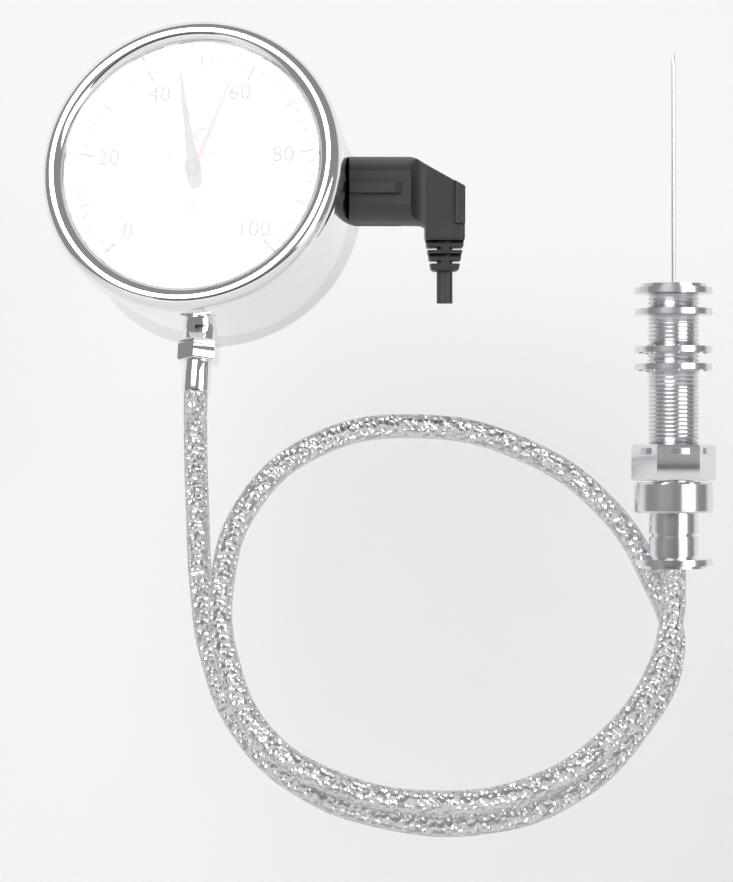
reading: 46 °C
